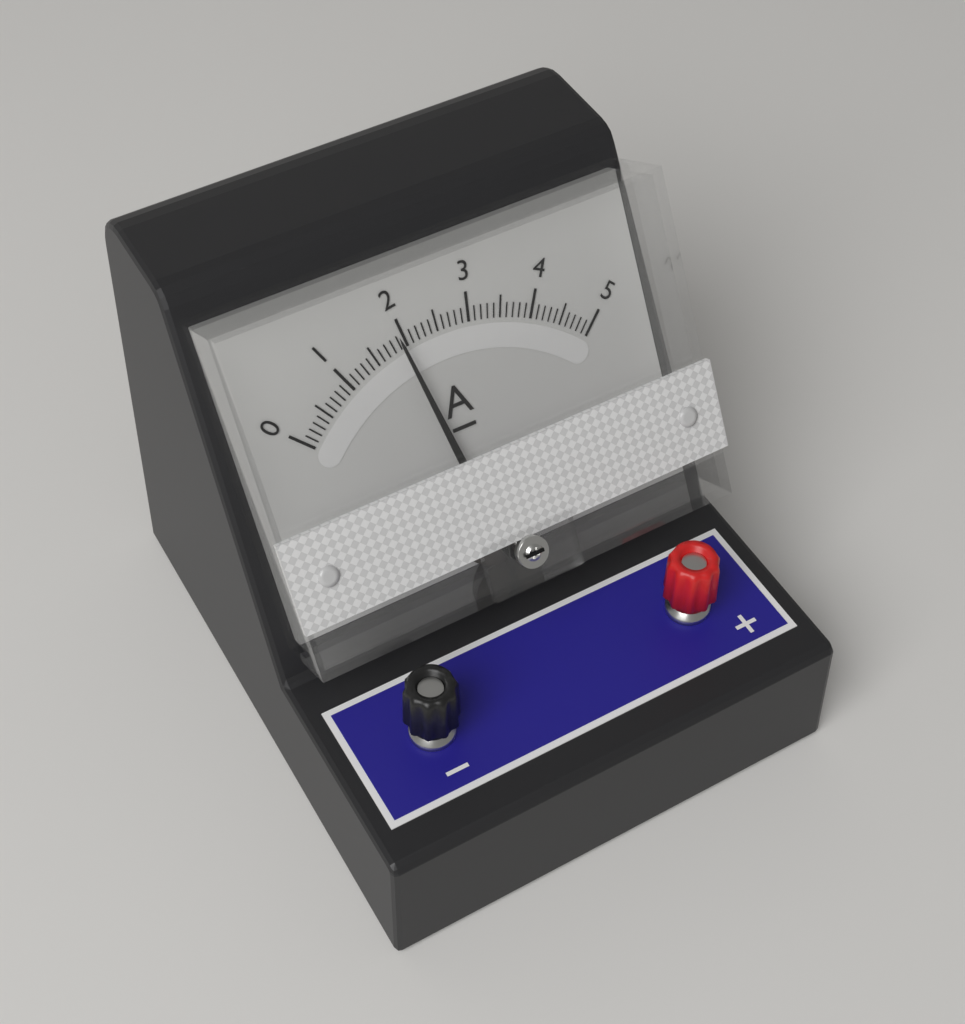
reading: 1.9 A
